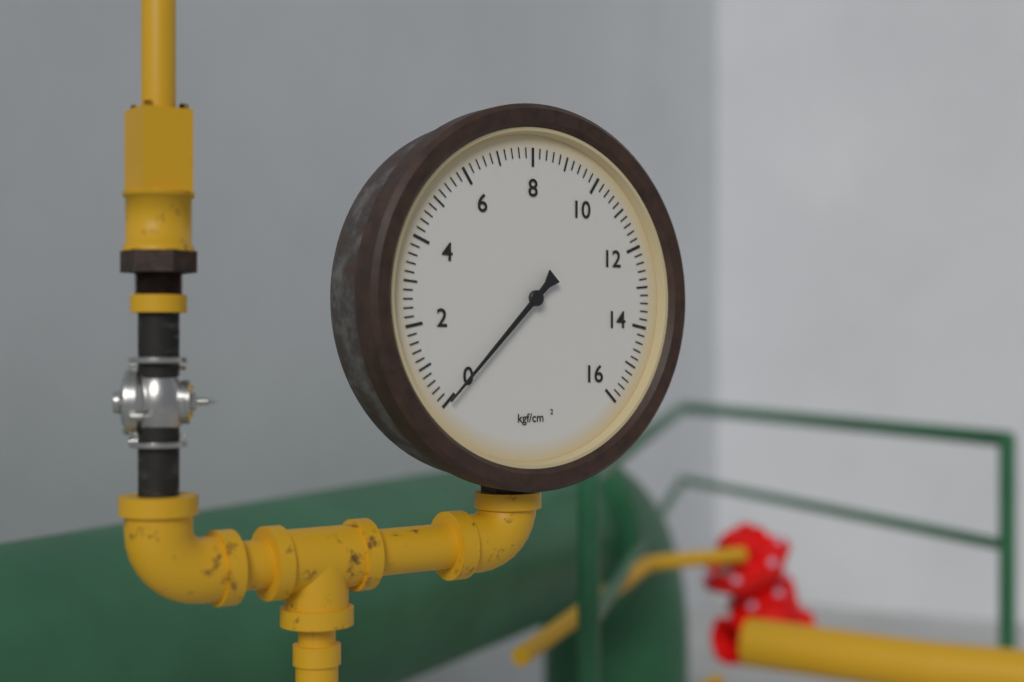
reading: 0.0 kgf/cm²
